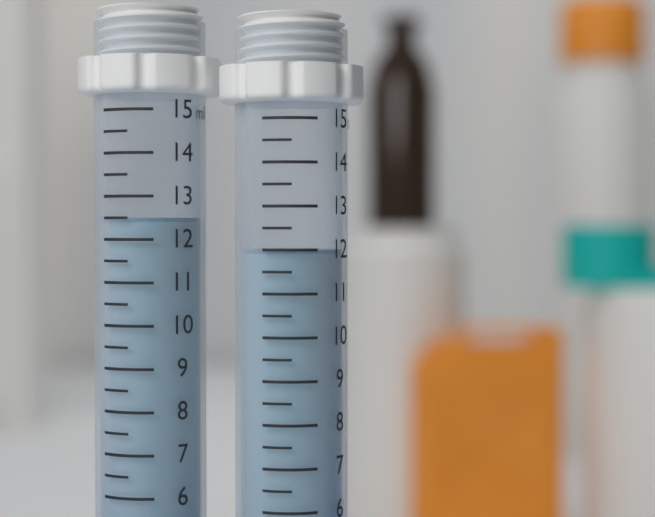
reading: 12.5 ml
